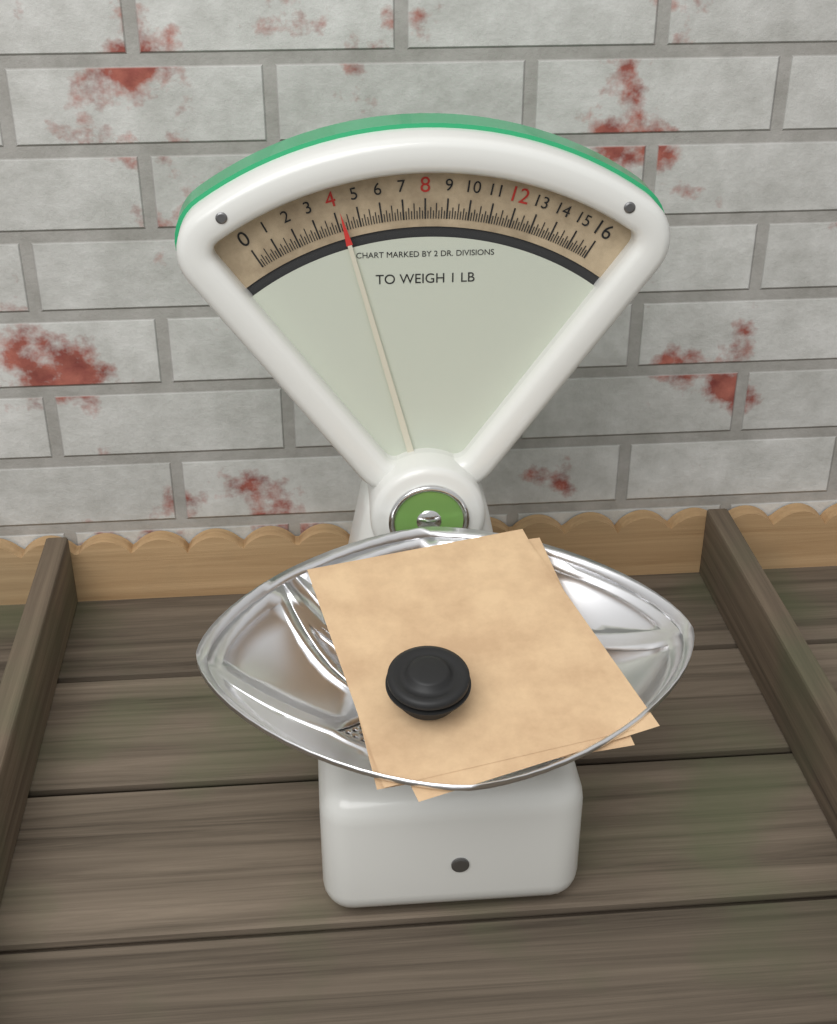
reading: 4.250 oz
